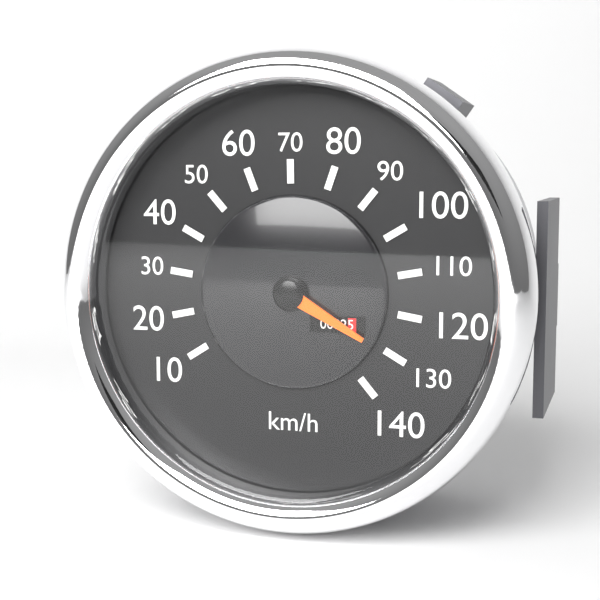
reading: 130 km/h
